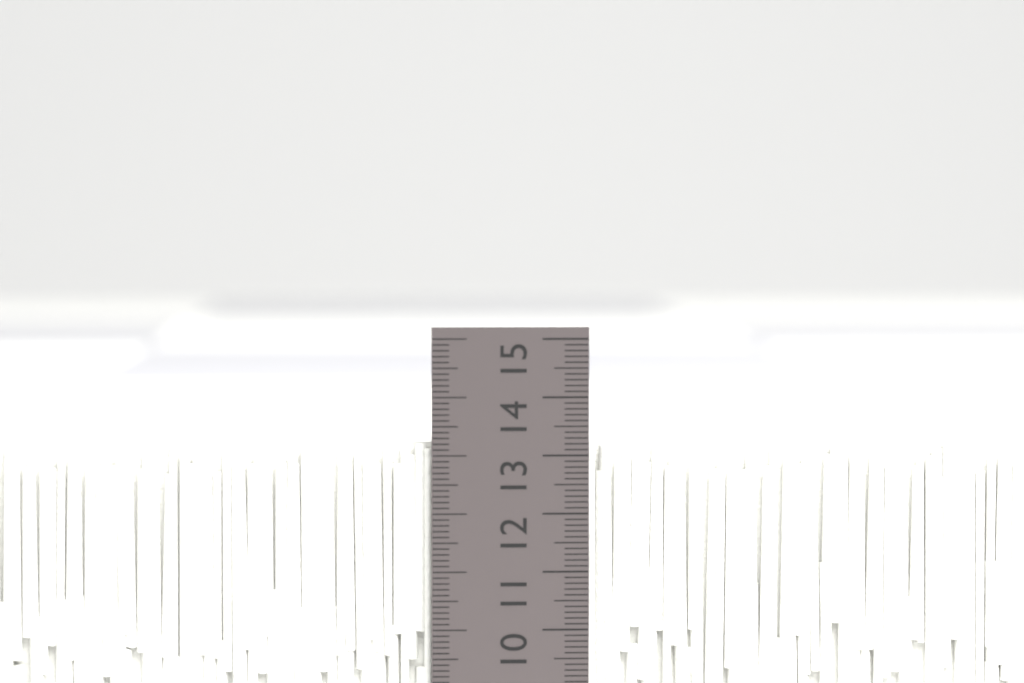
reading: 13.2 cm
